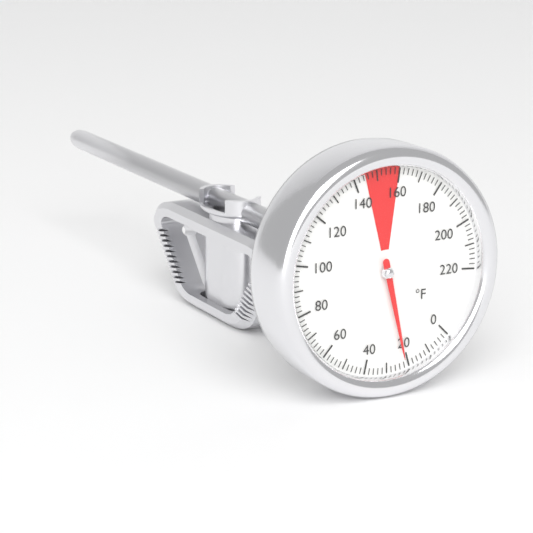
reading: 22 °F
